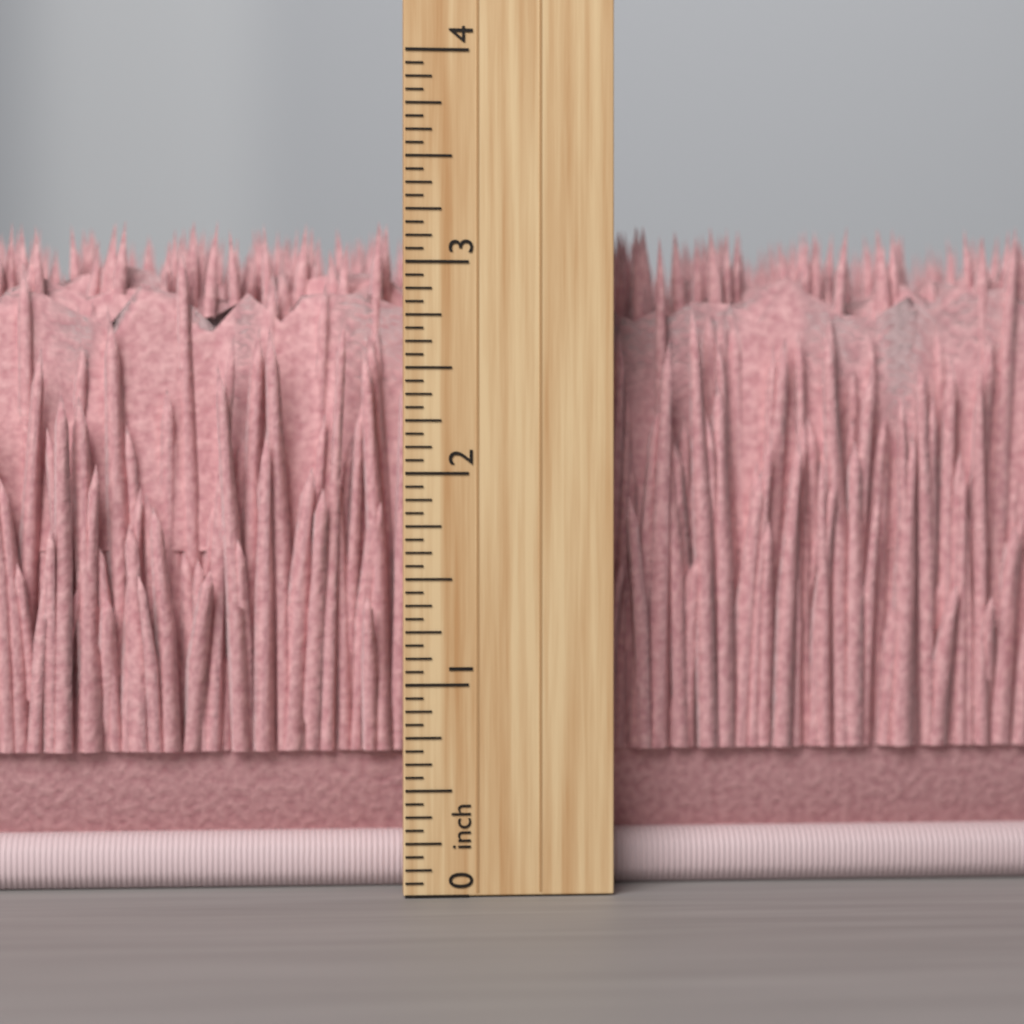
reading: 3.2500 inch
